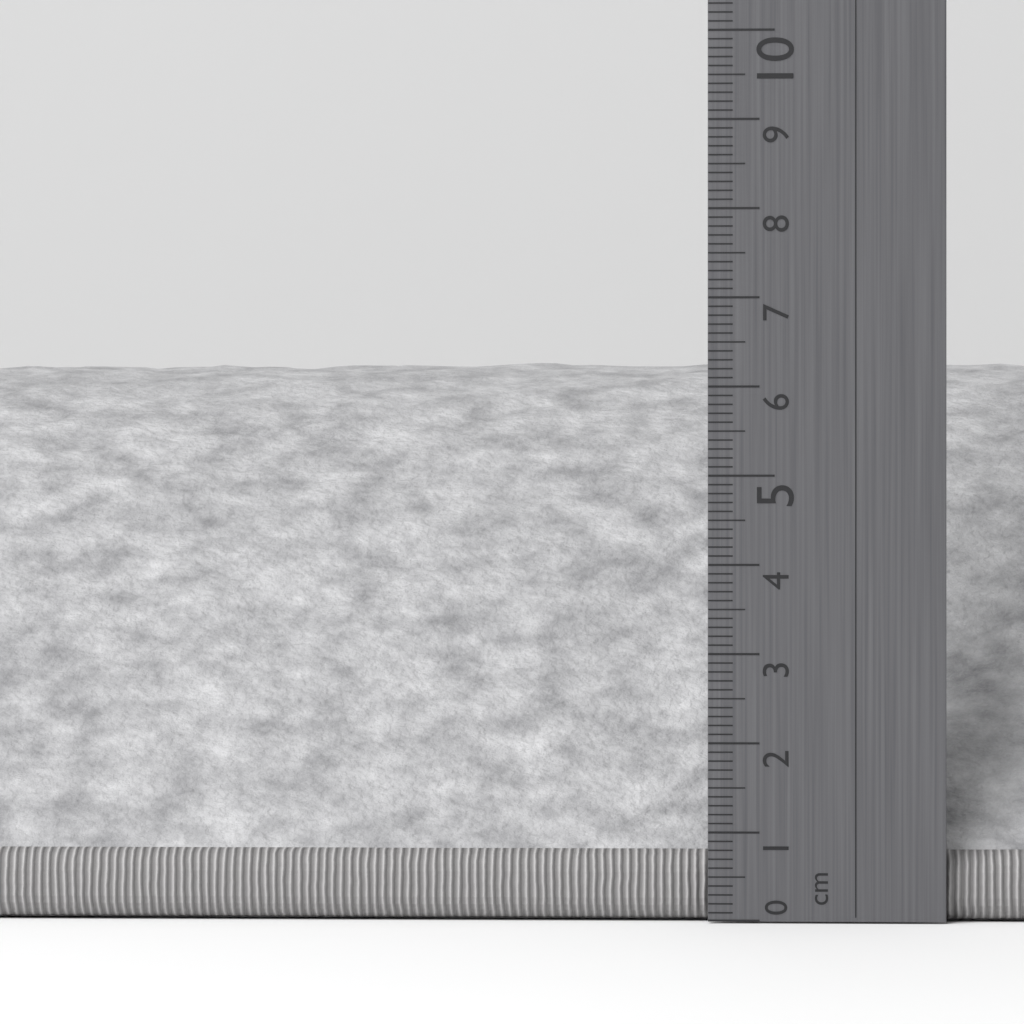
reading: 6.6 cm
